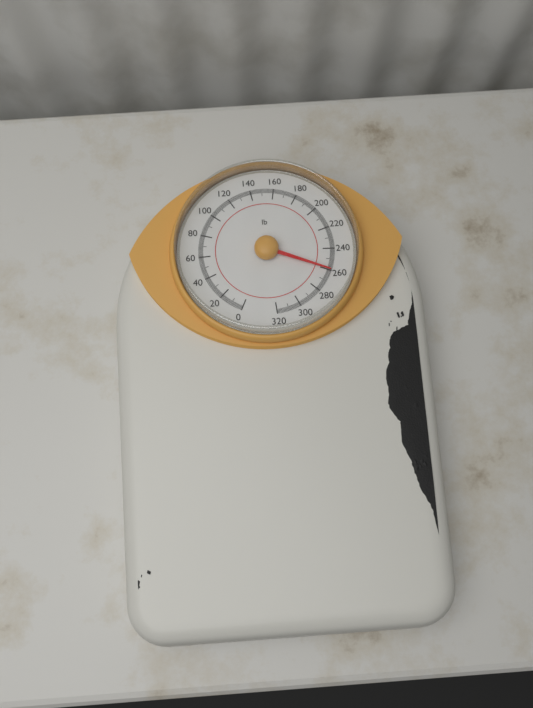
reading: 260 lb
